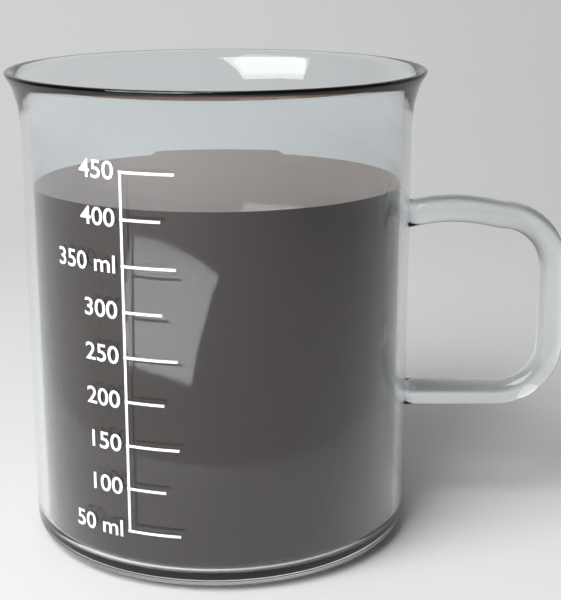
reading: 410 ml
